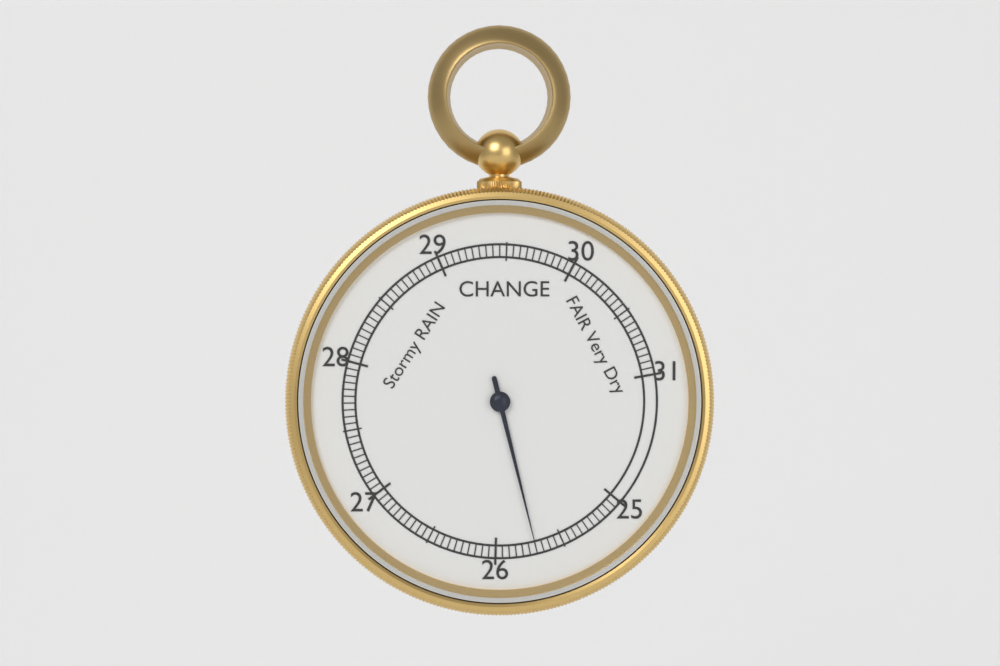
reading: 25.70 inHg
